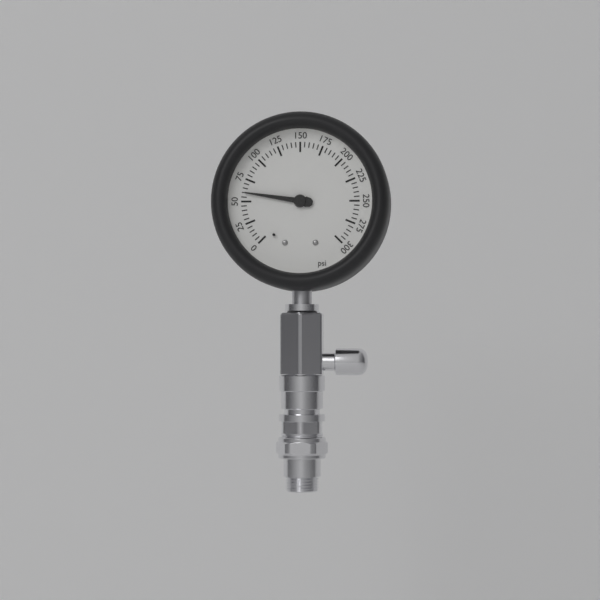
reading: 60 psi
